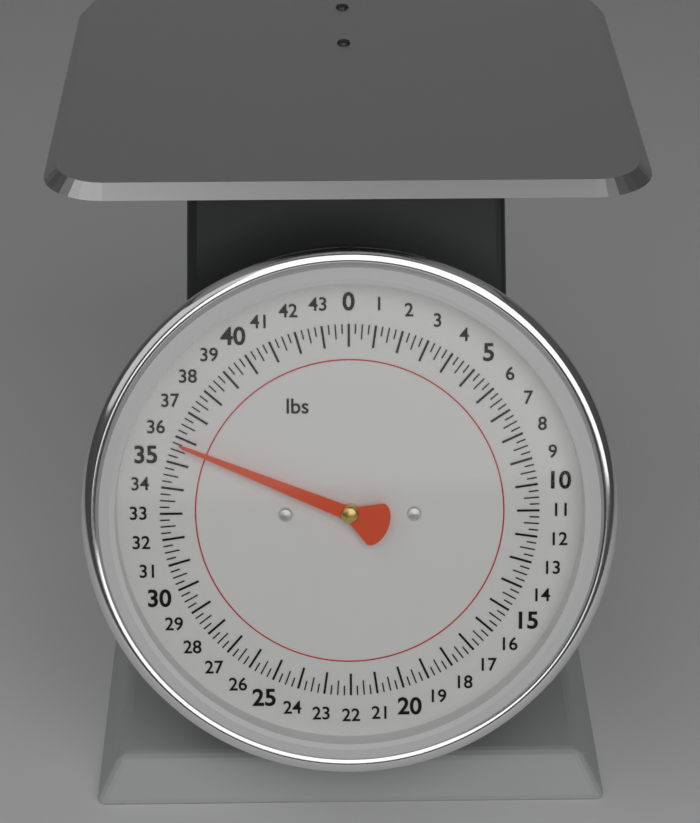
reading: 35.75 lbs
